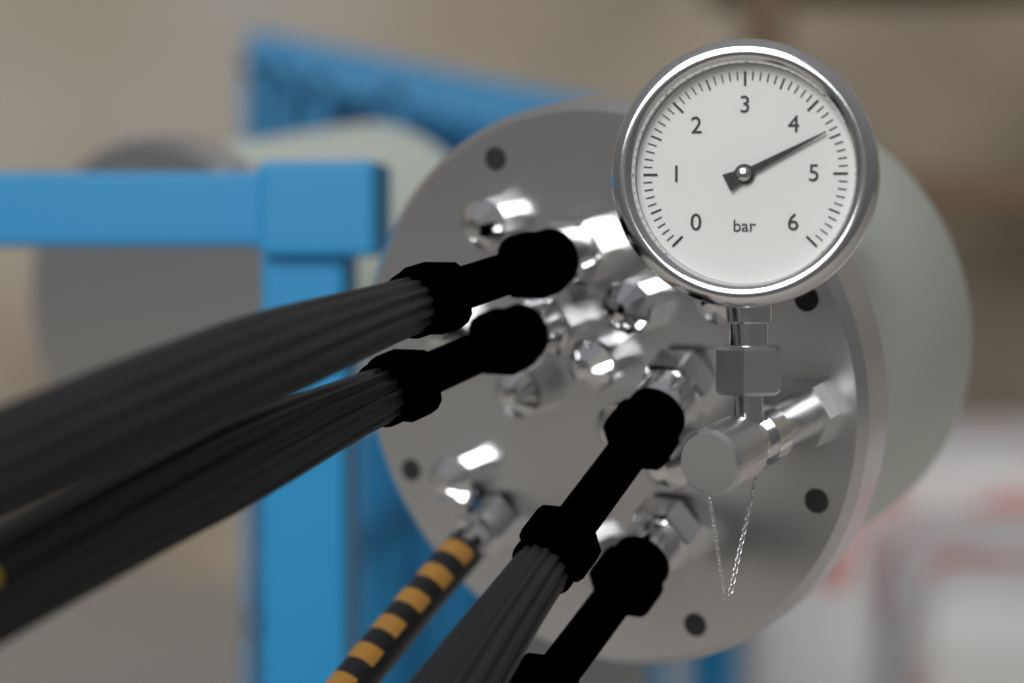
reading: 4.4 bar
